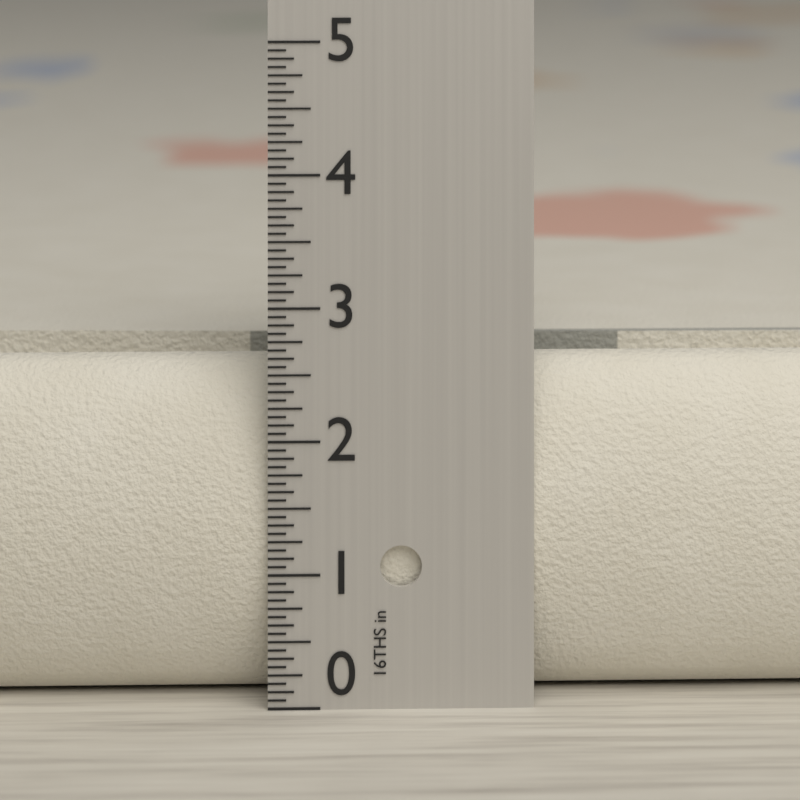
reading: 2.5625 in
